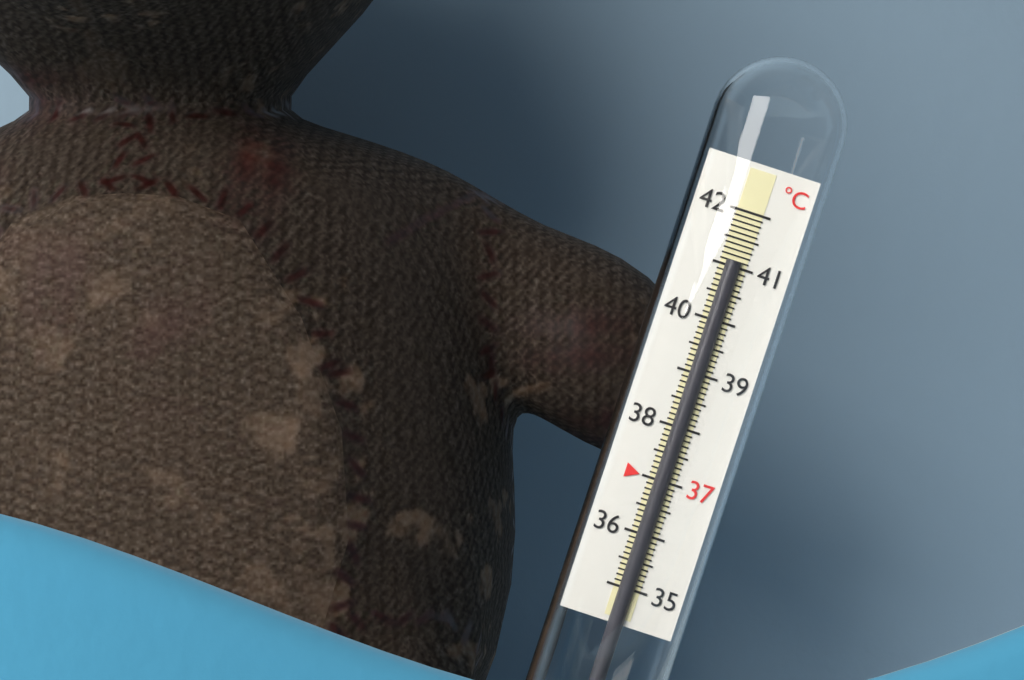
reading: 41.1 °C
